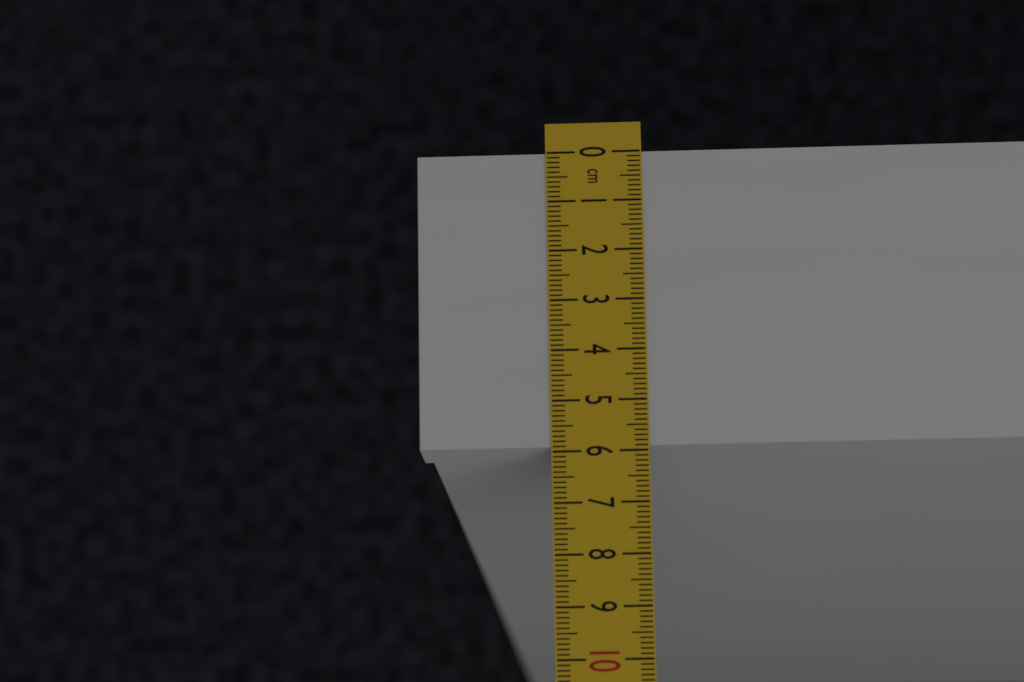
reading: 5.9 cm
